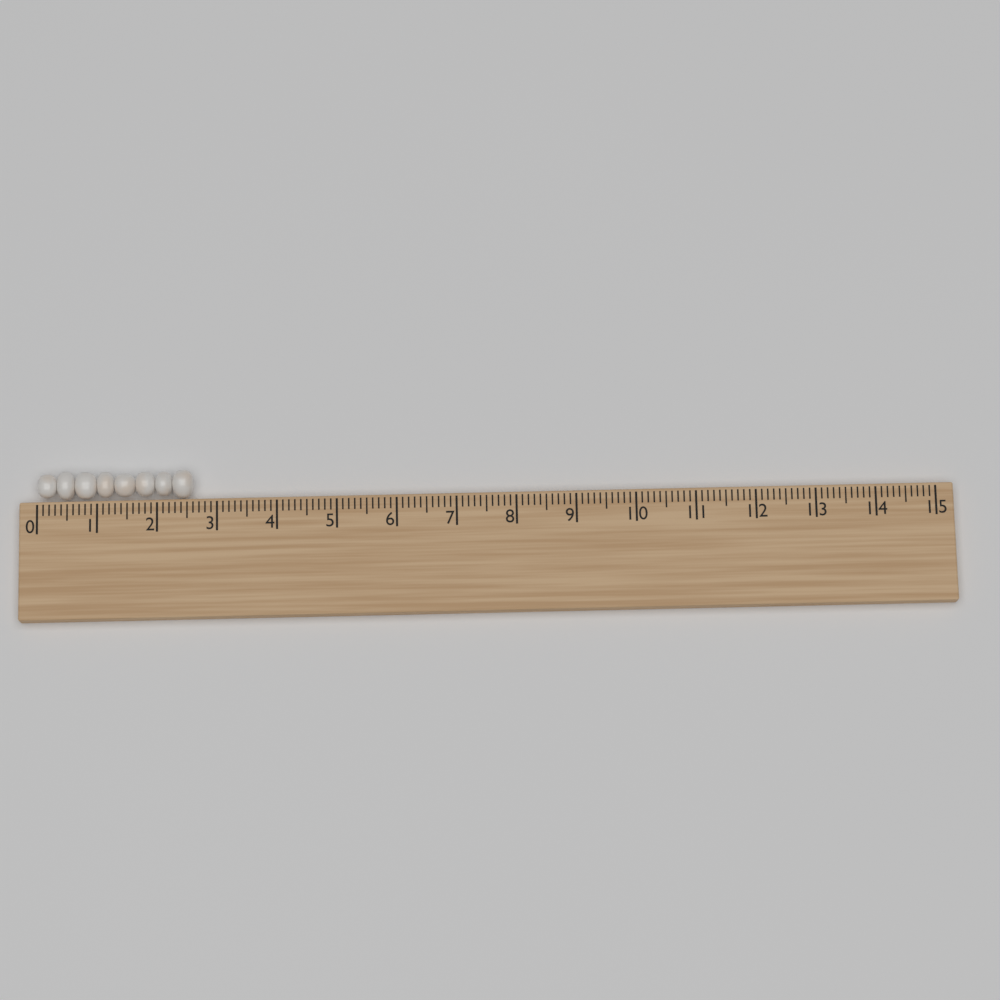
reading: 2.6 (no unit)
